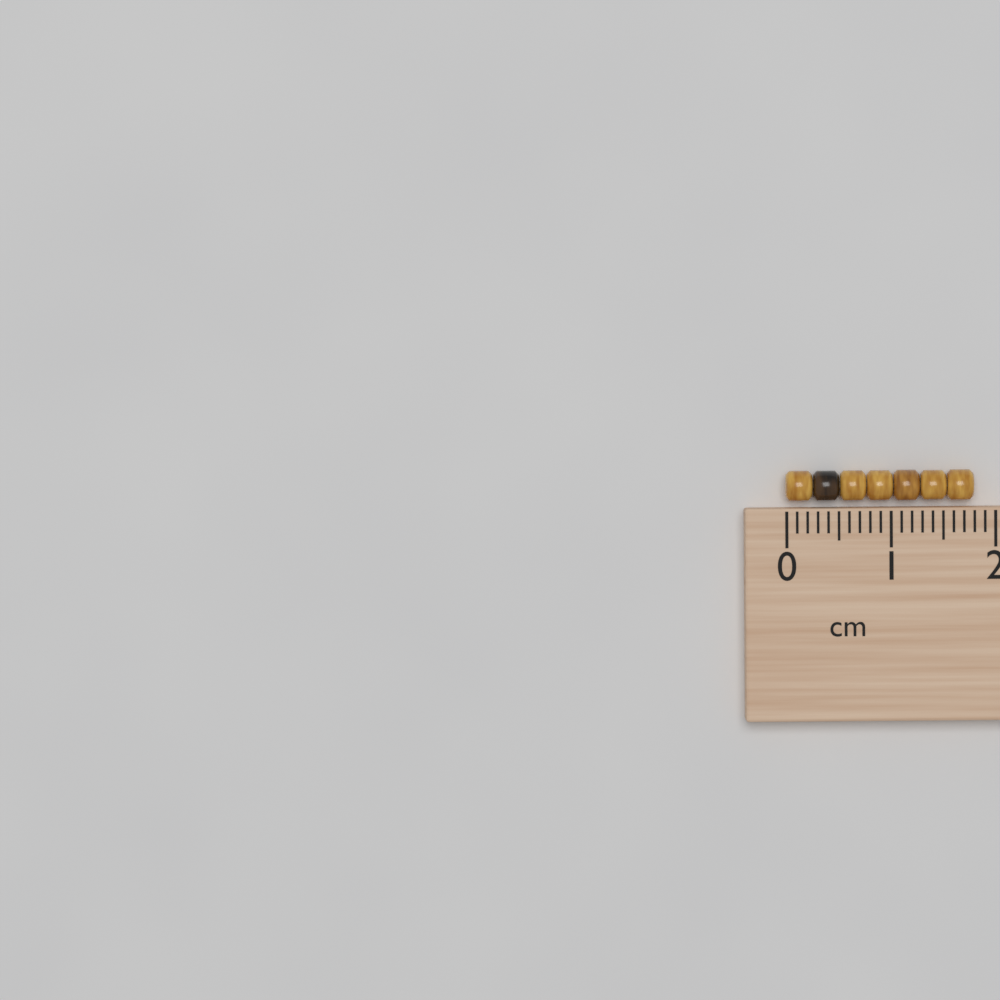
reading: 1.8 cm
